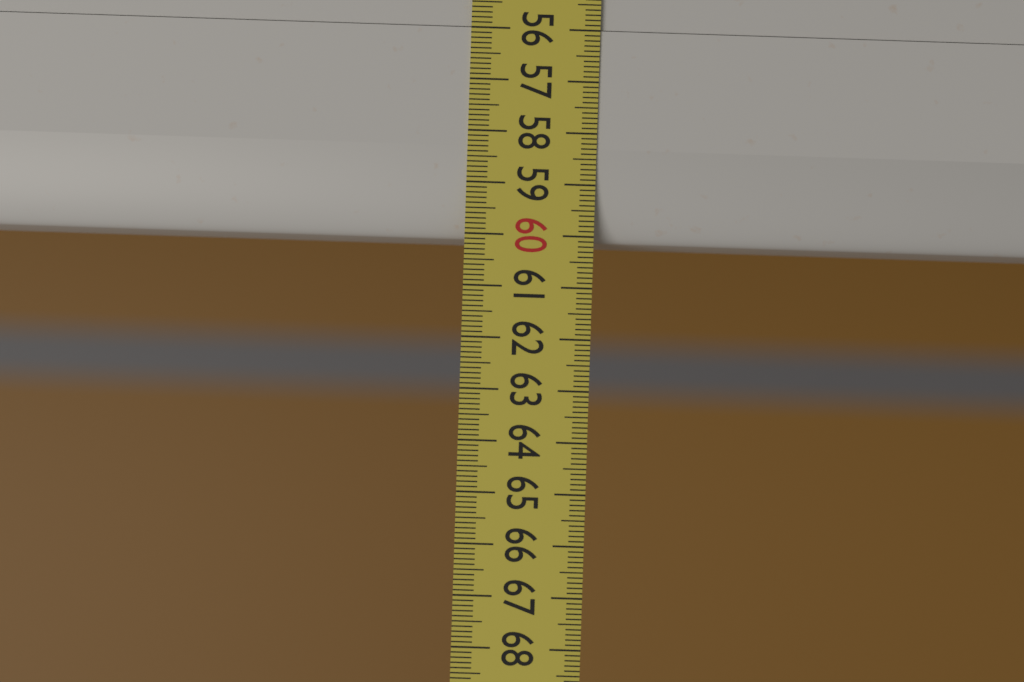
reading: 60.1 (no unit)
